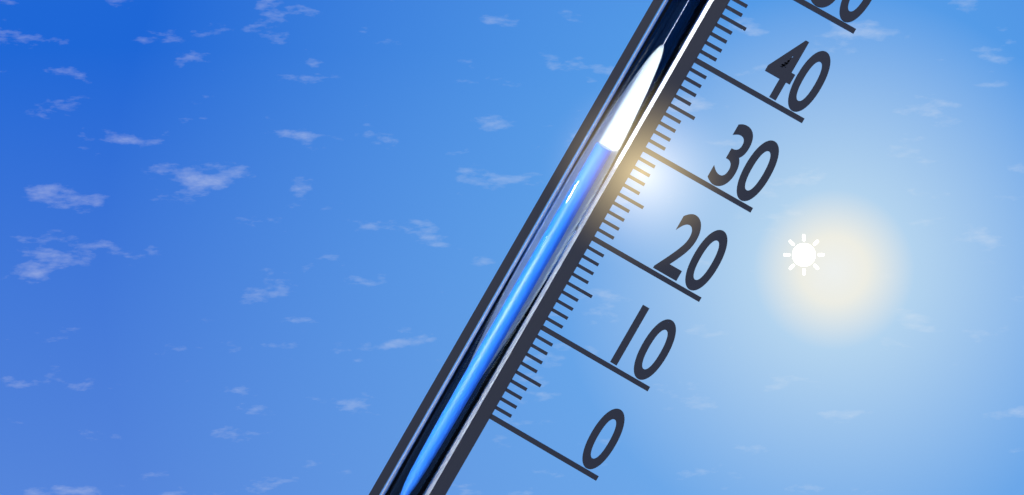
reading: 28 (no unit)
